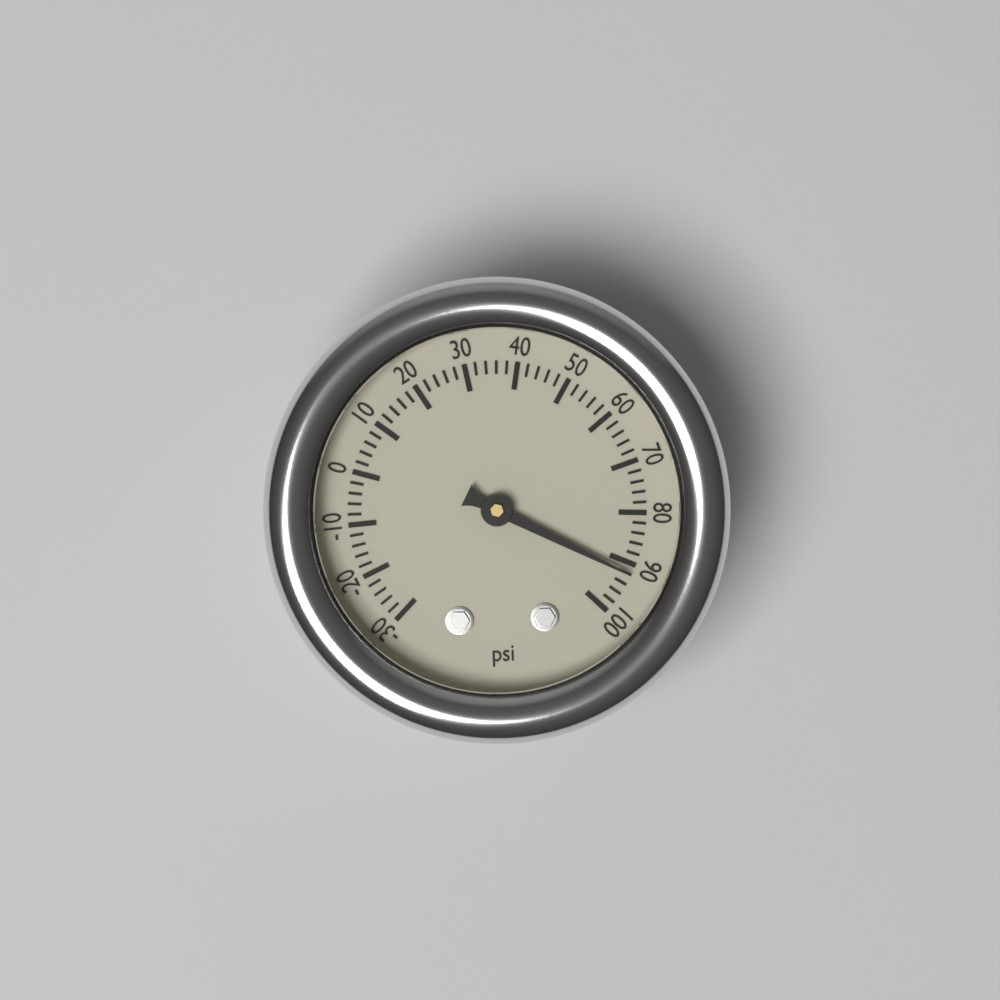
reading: 92 psi
